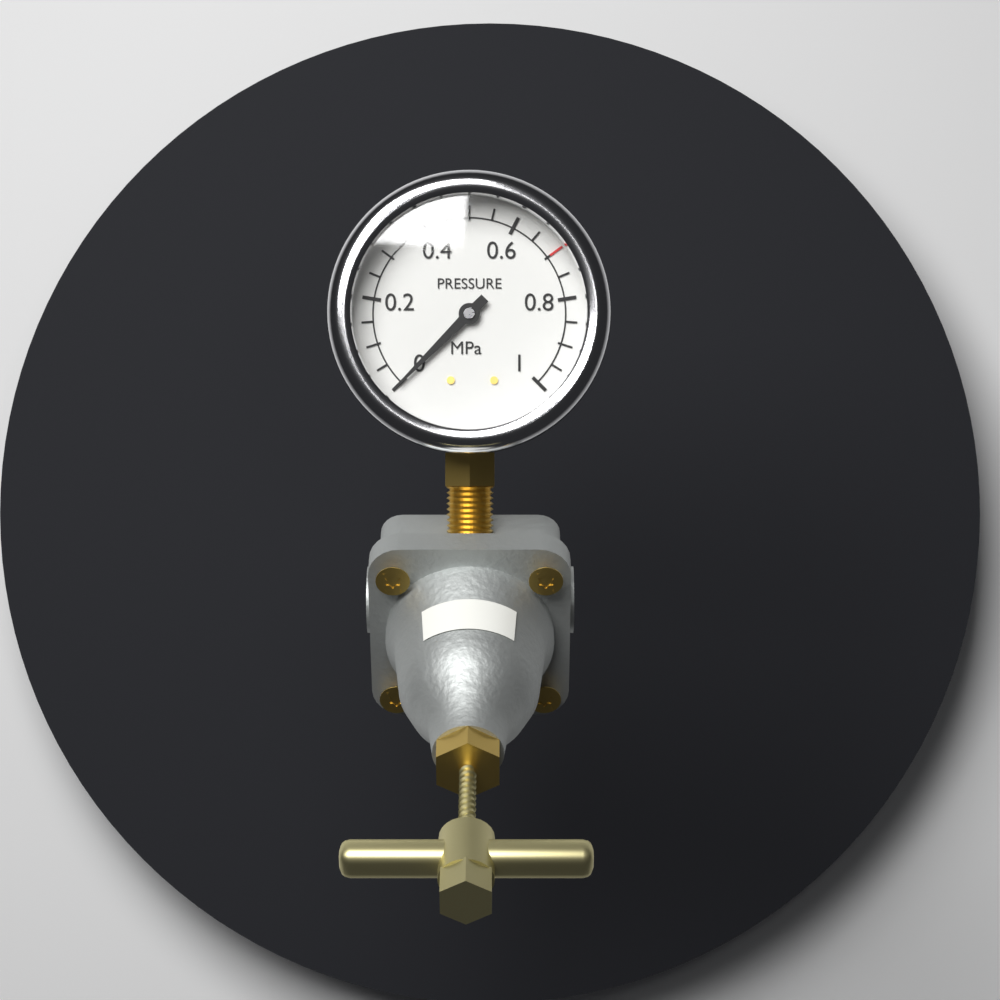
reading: 0.00 MPa
